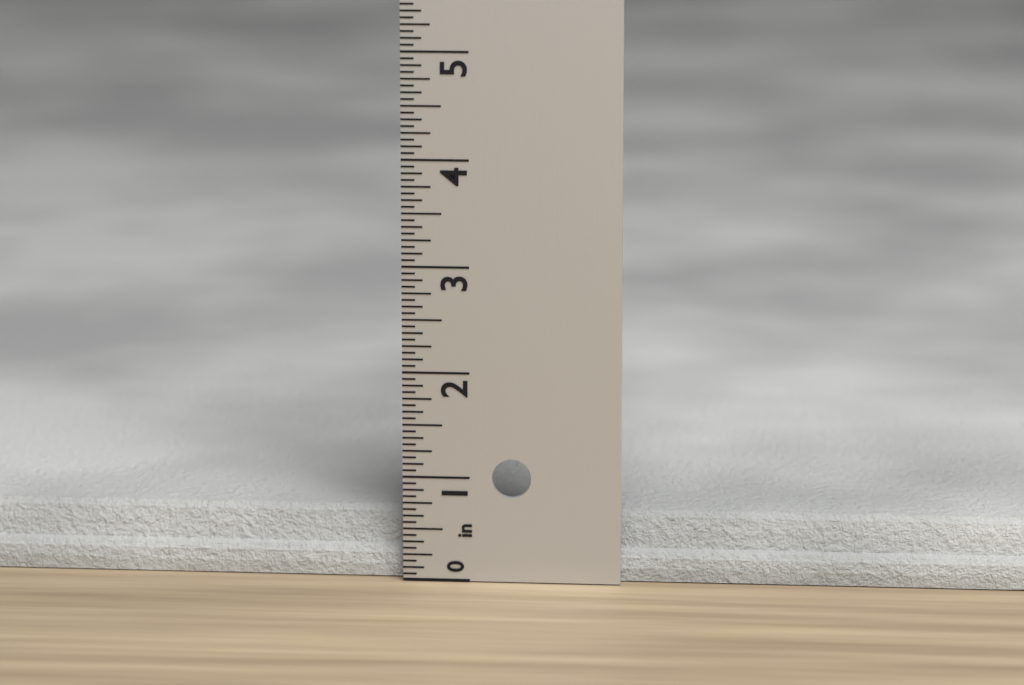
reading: 0.6250 in
